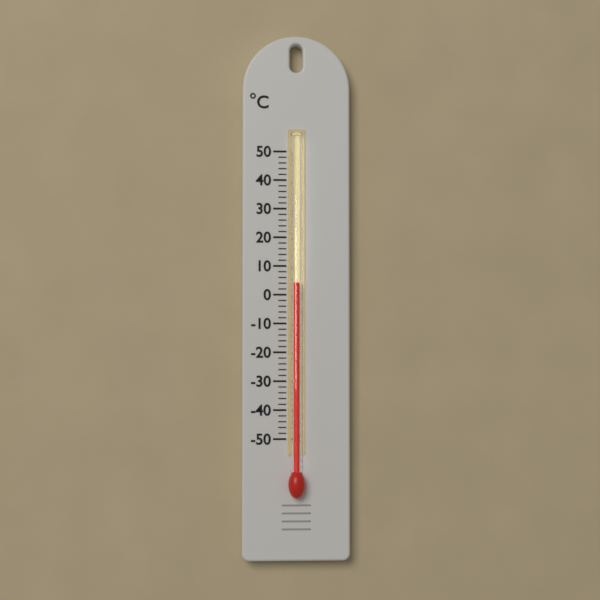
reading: 4 °C
